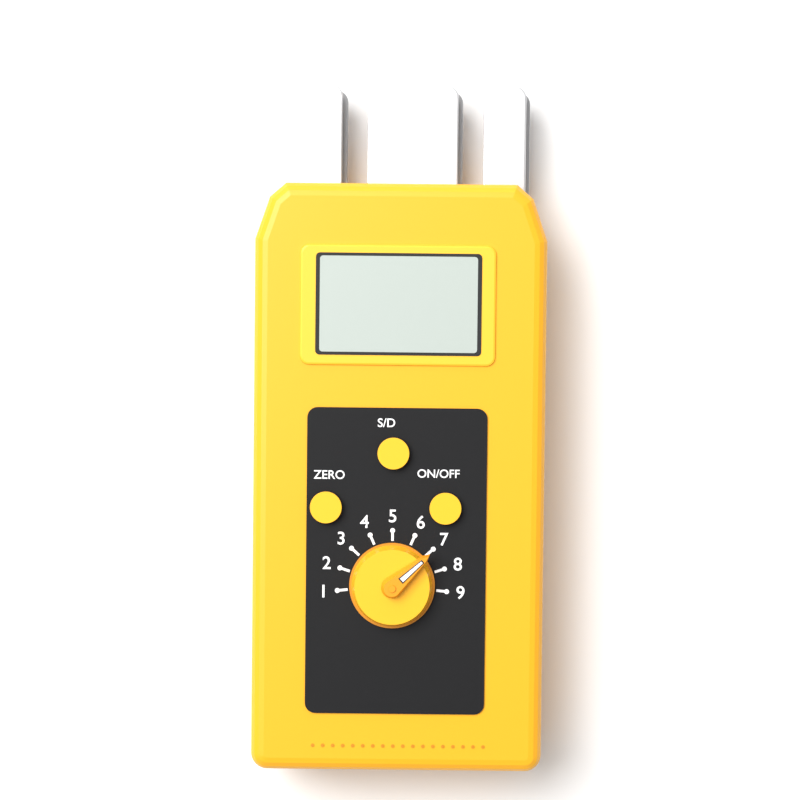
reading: 7 (no unit)
